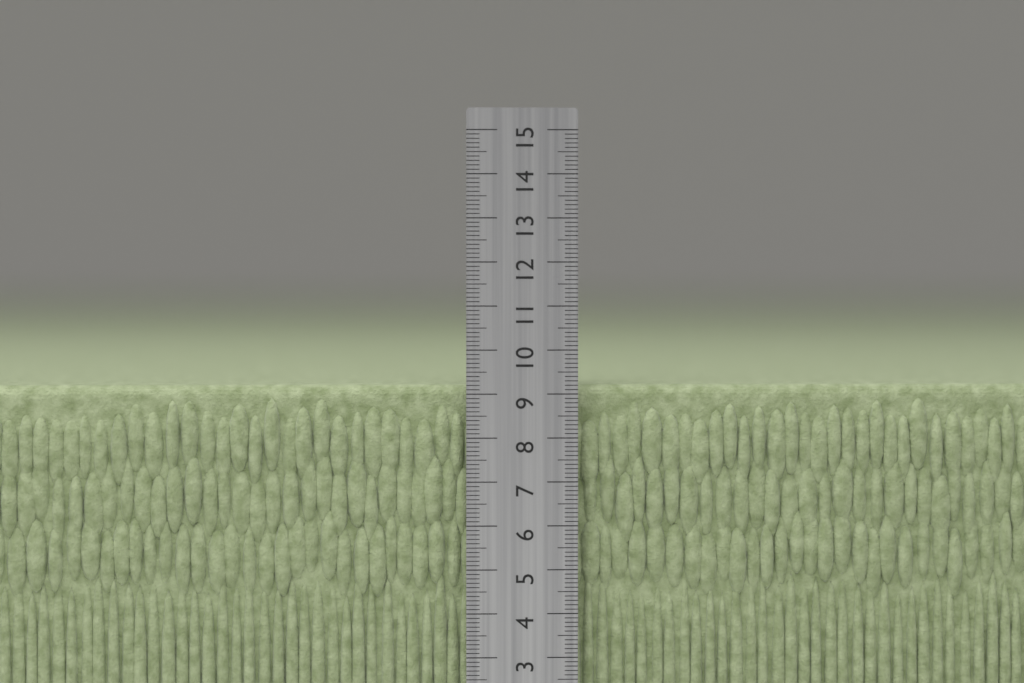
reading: 9.2 cm
